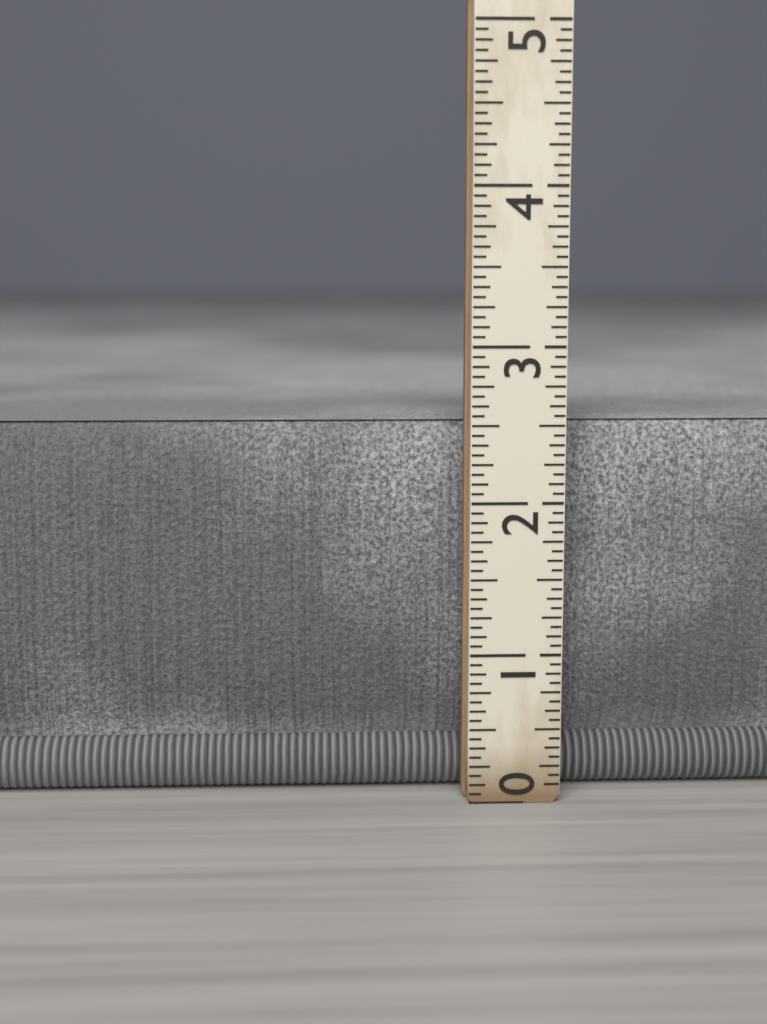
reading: 2.5000 (no unit)
